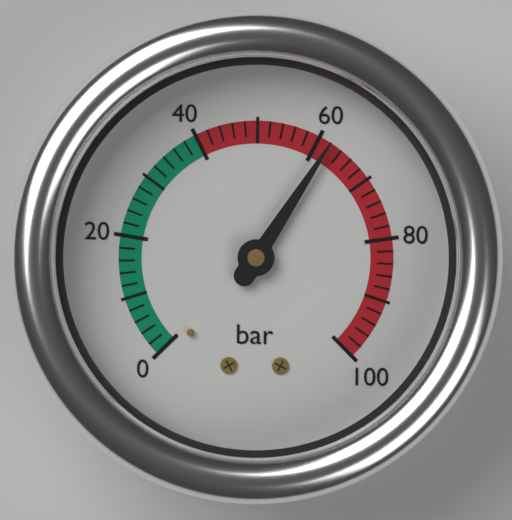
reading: 62 bar
